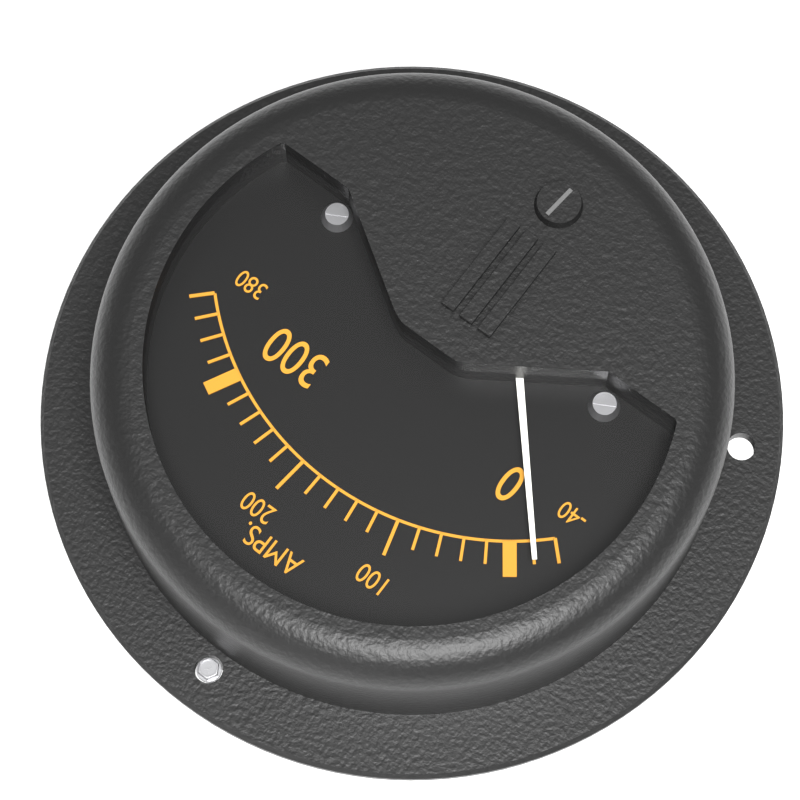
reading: -20 A
